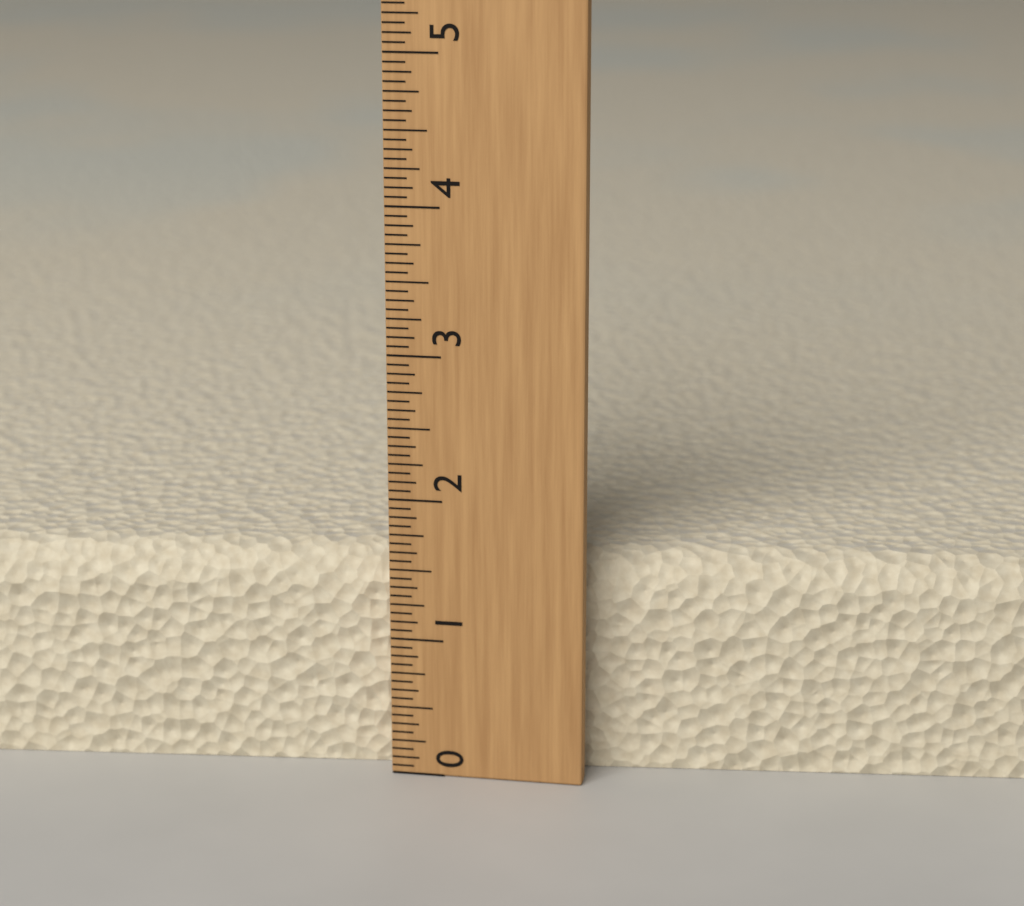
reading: 1.5625 (no unit)
